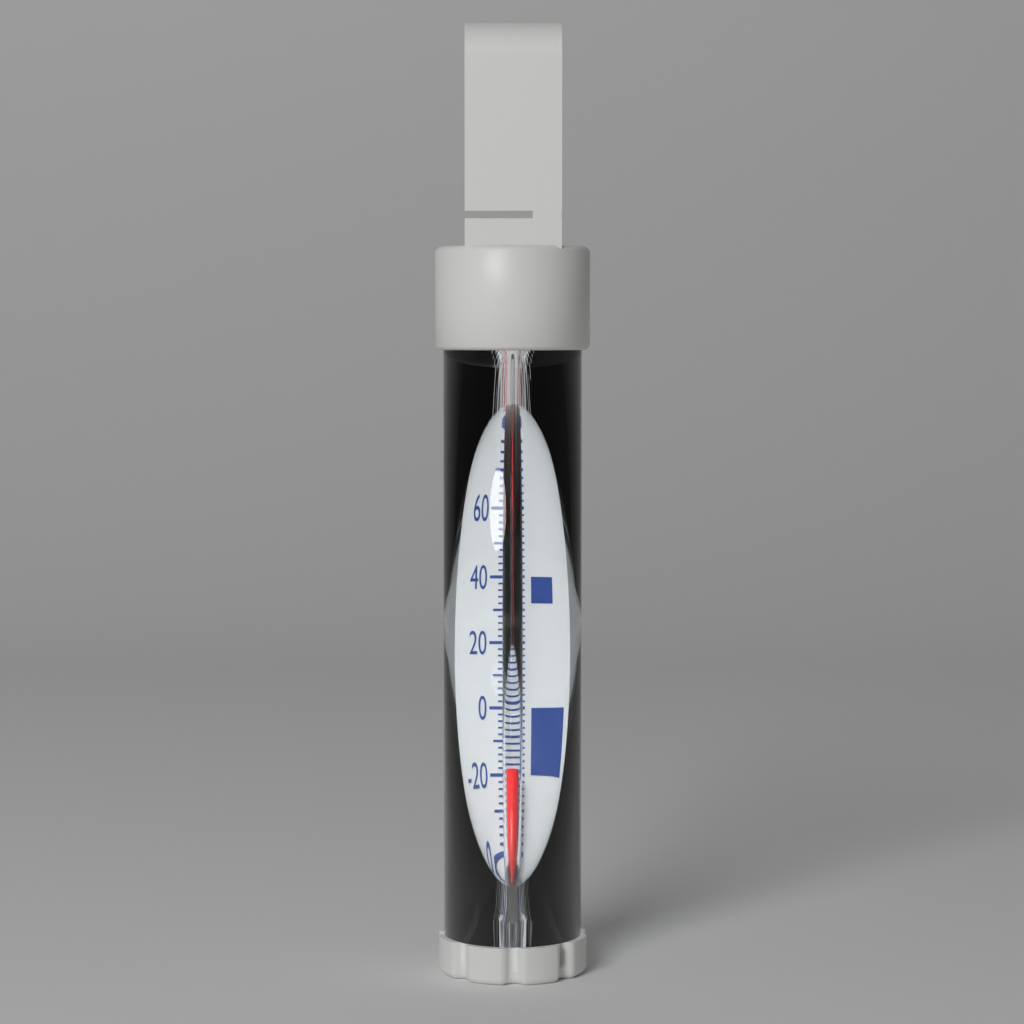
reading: -20 °F
